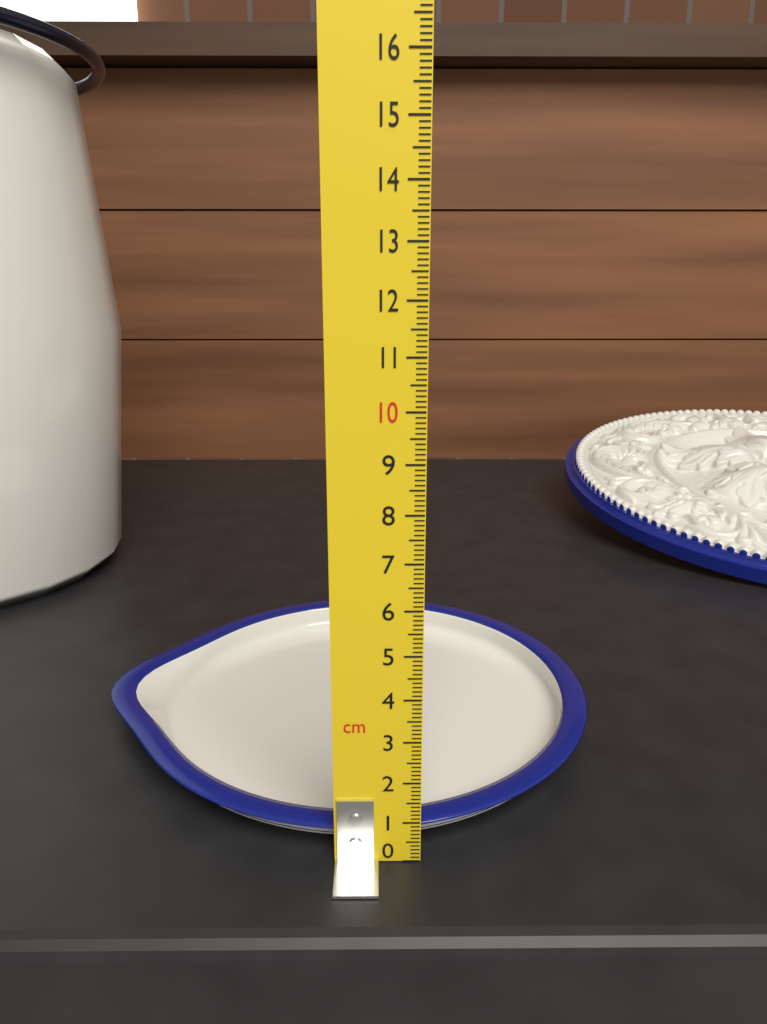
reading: 0.8 cm
